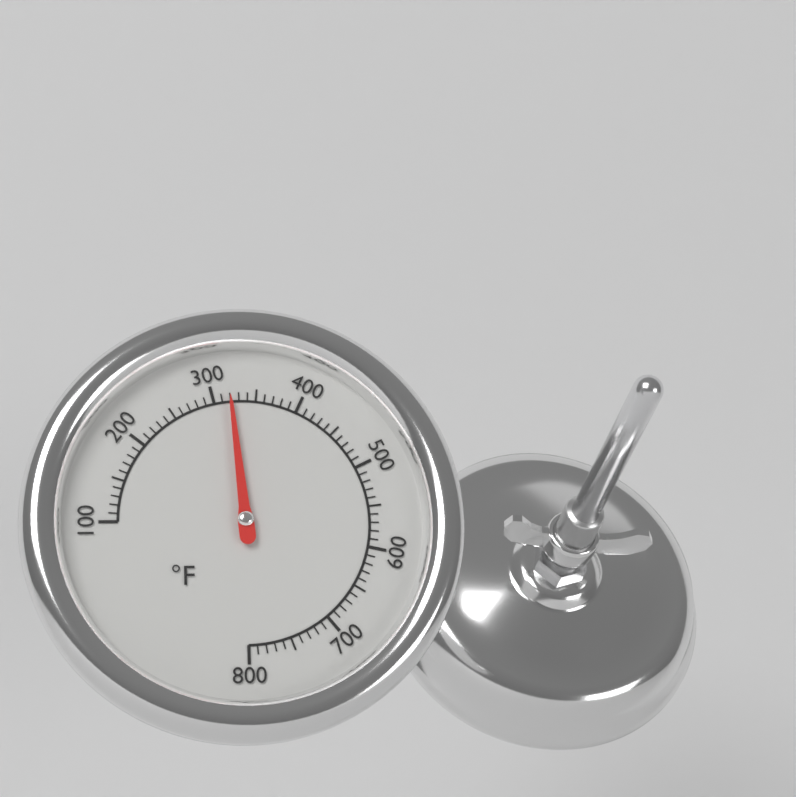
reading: 320 °F
